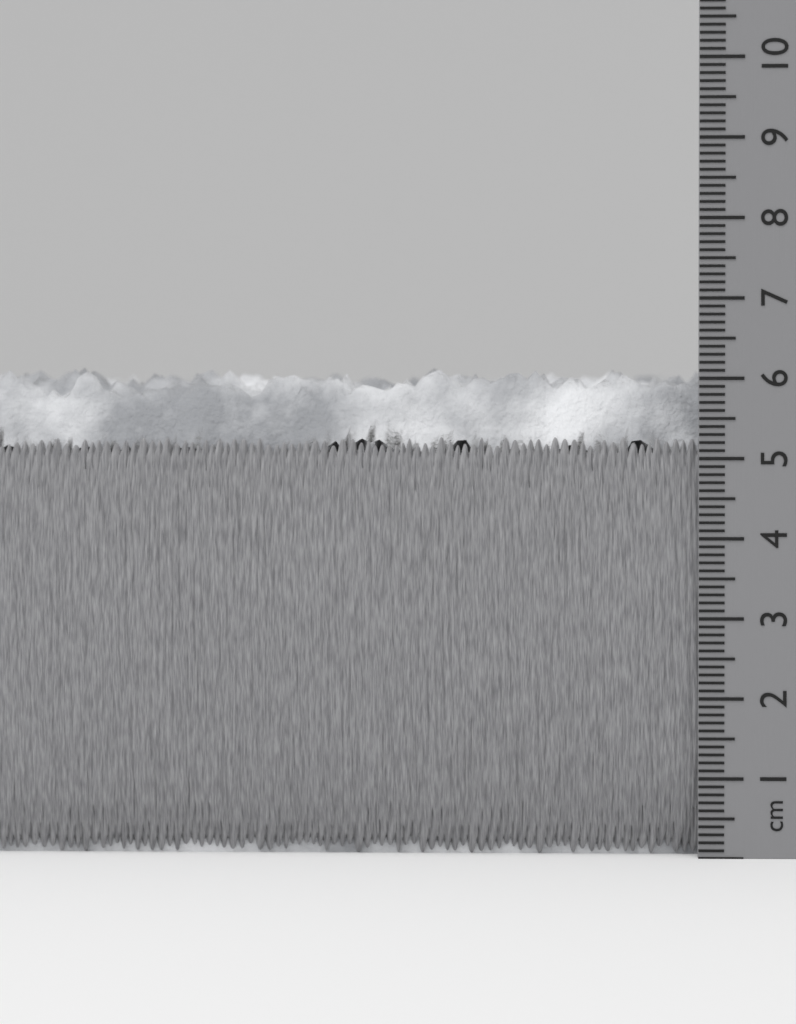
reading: 6.2 cm
